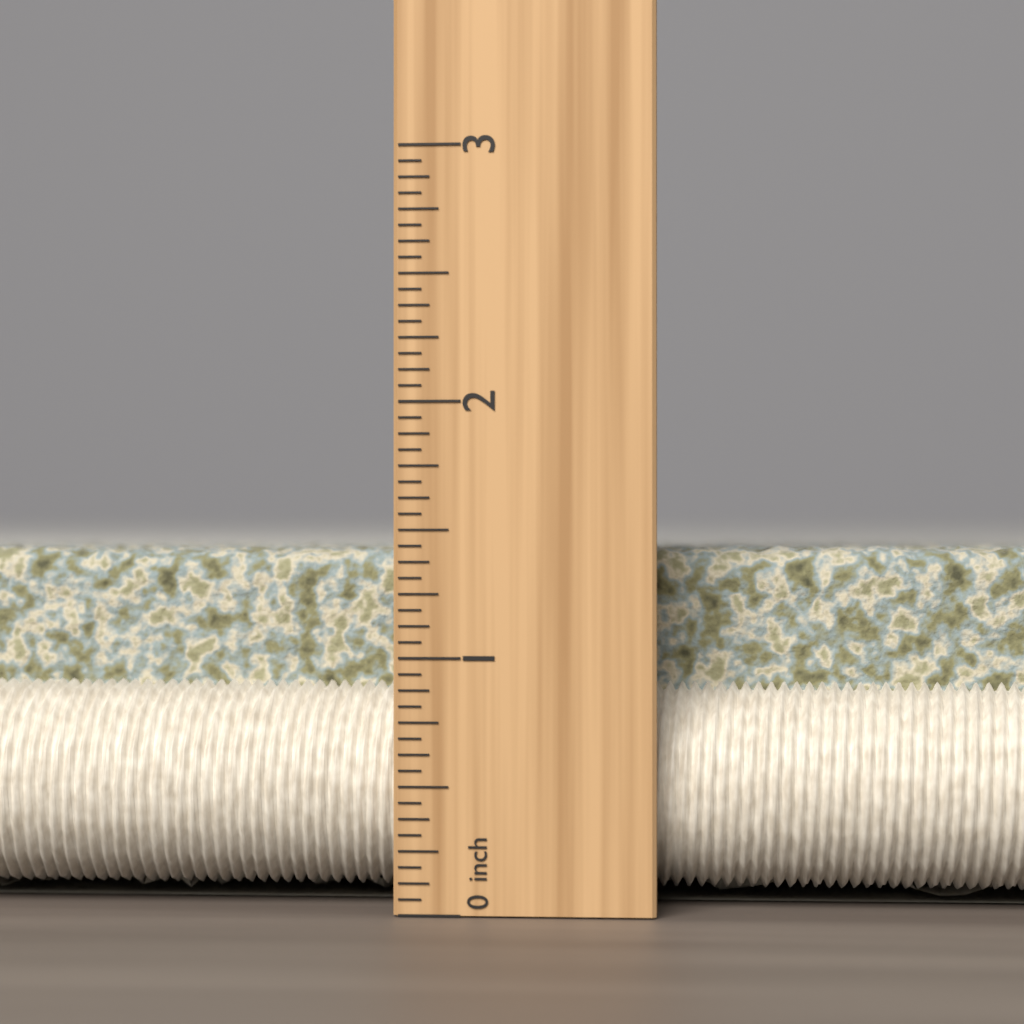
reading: 1.4375 inch
